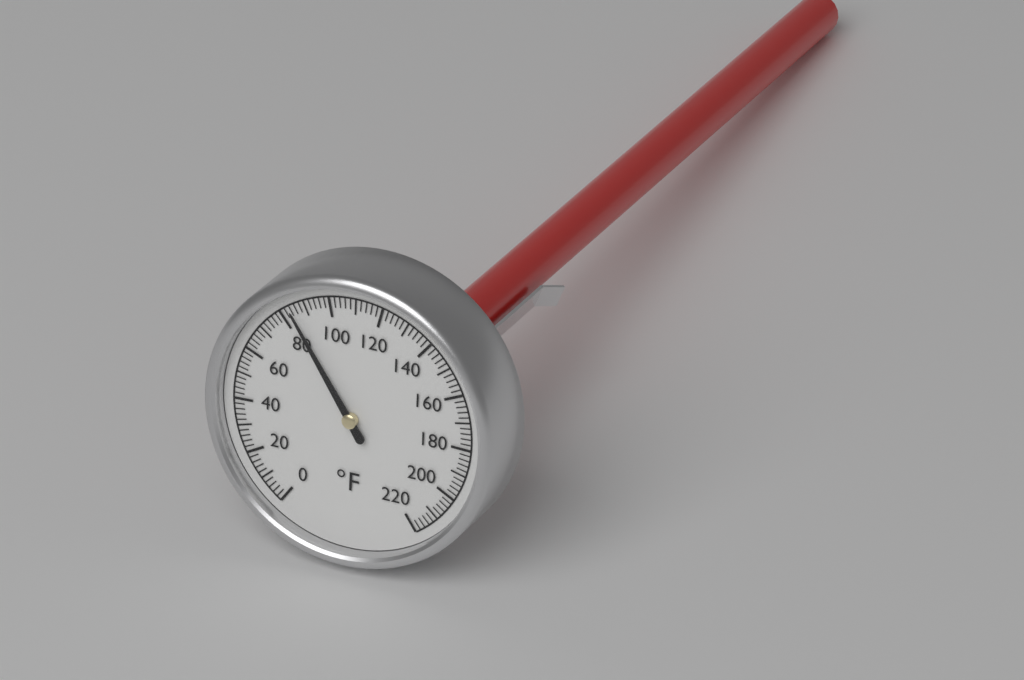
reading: 84 °F
